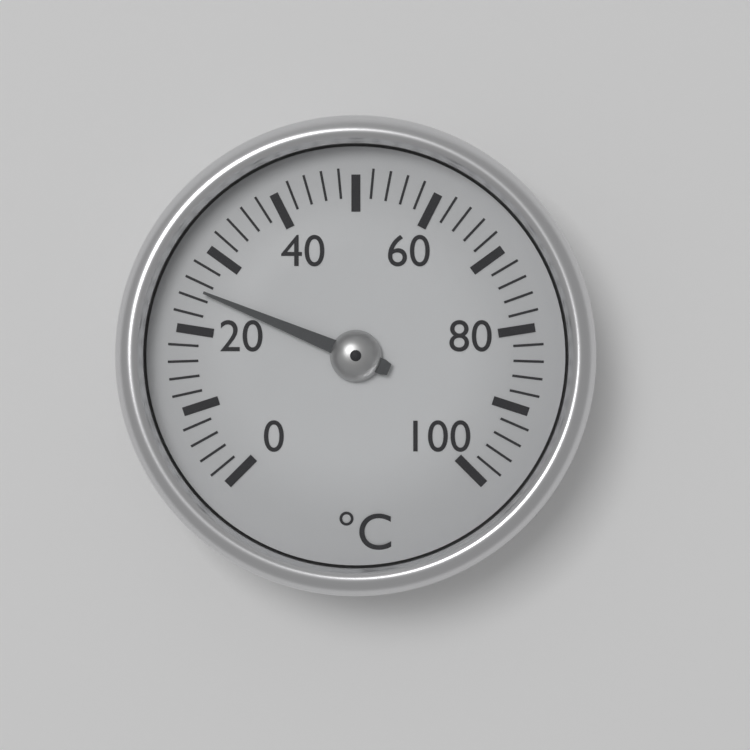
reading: 25 °C
